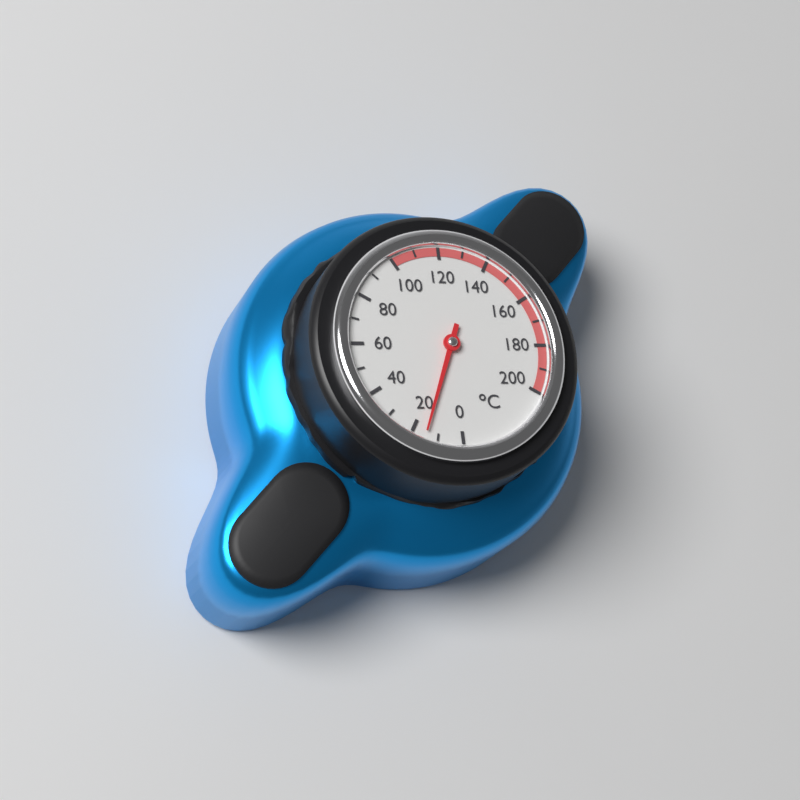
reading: 15 °C
